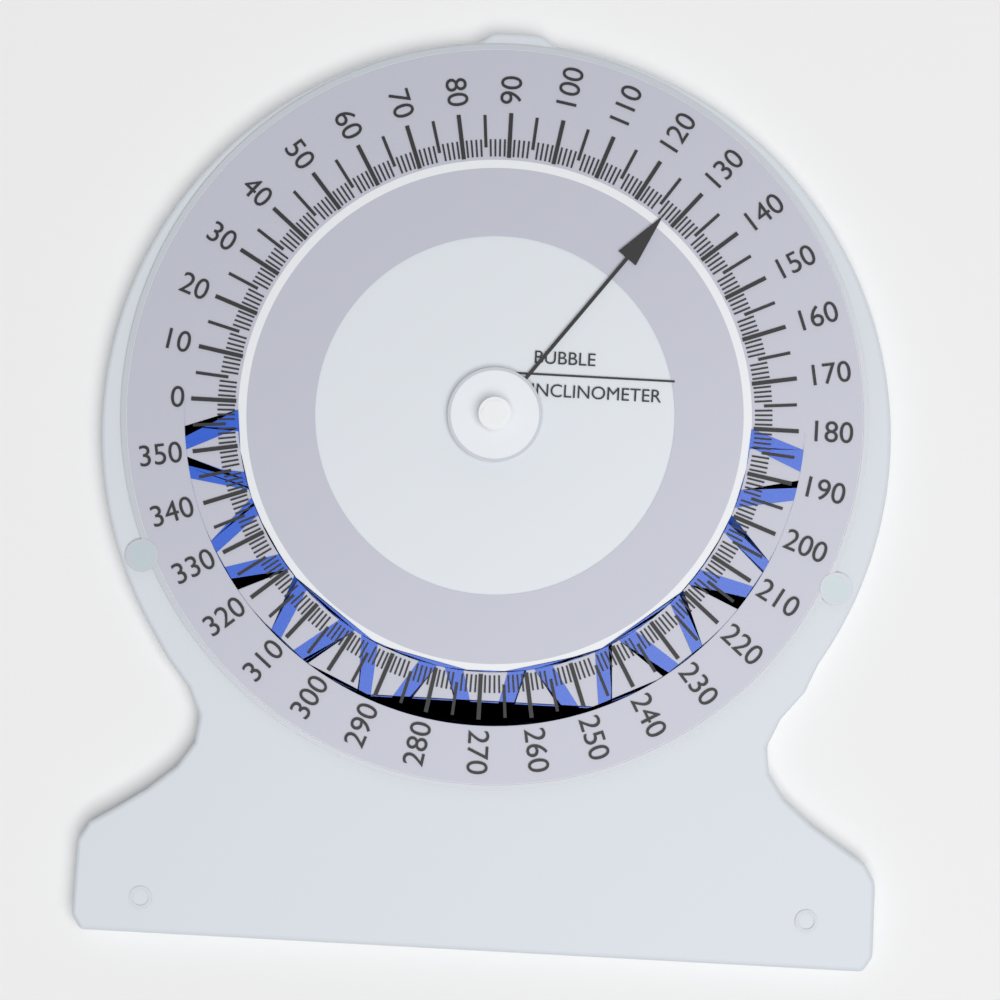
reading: 127 (no unit)
